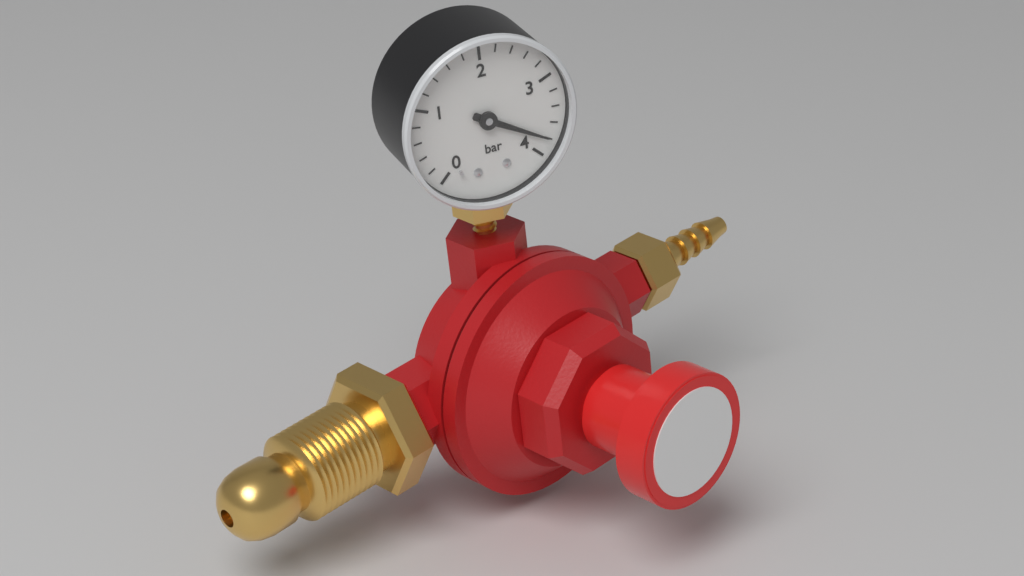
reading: 3.8 bar
